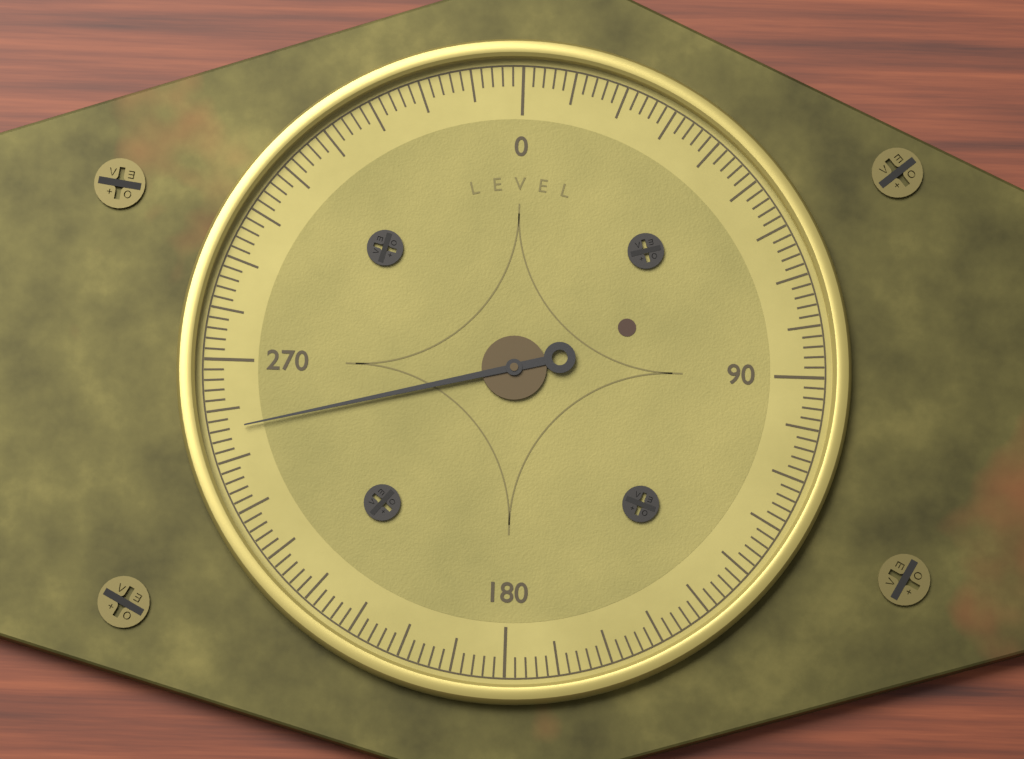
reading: 256 (no unit)
